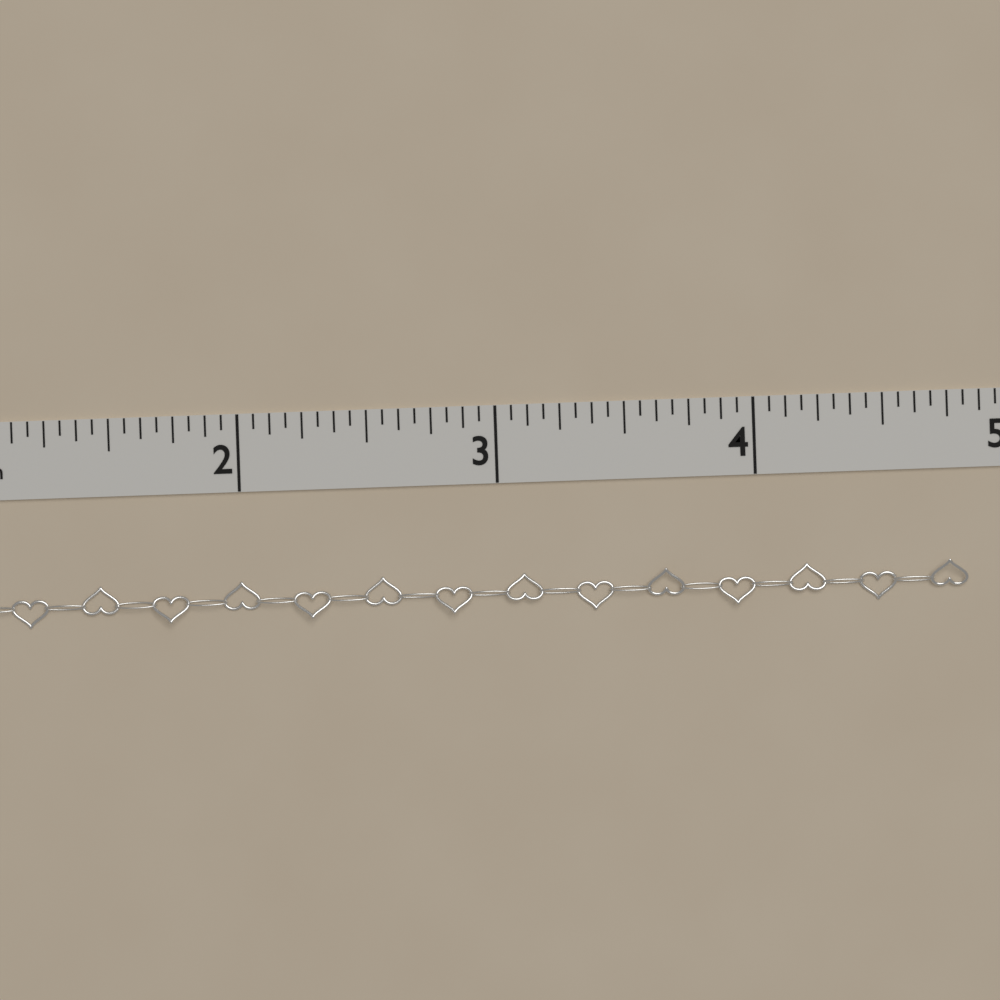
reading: 4.8125 in
